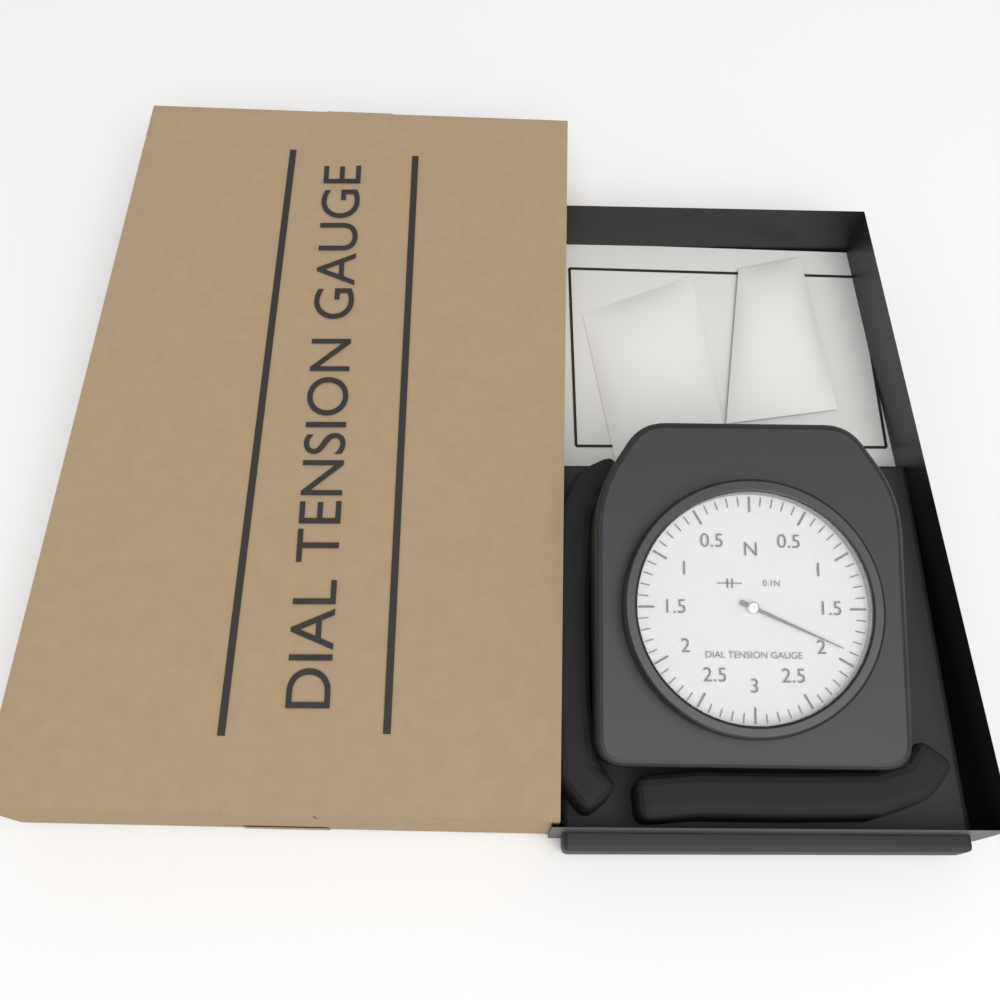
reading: 1.9 N
